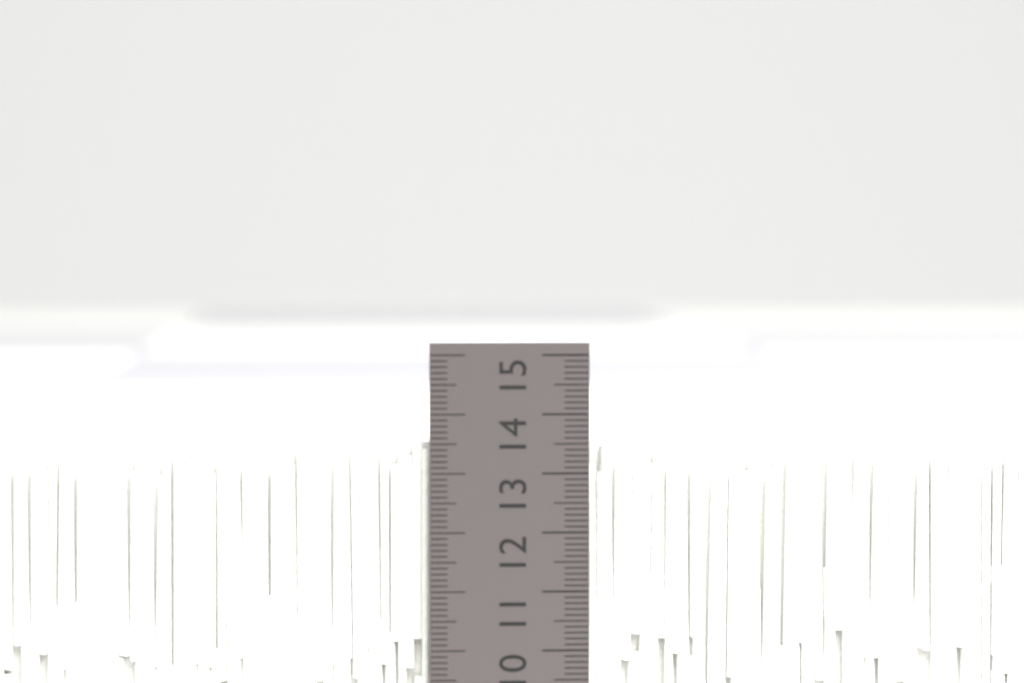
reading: 13.5 cm
